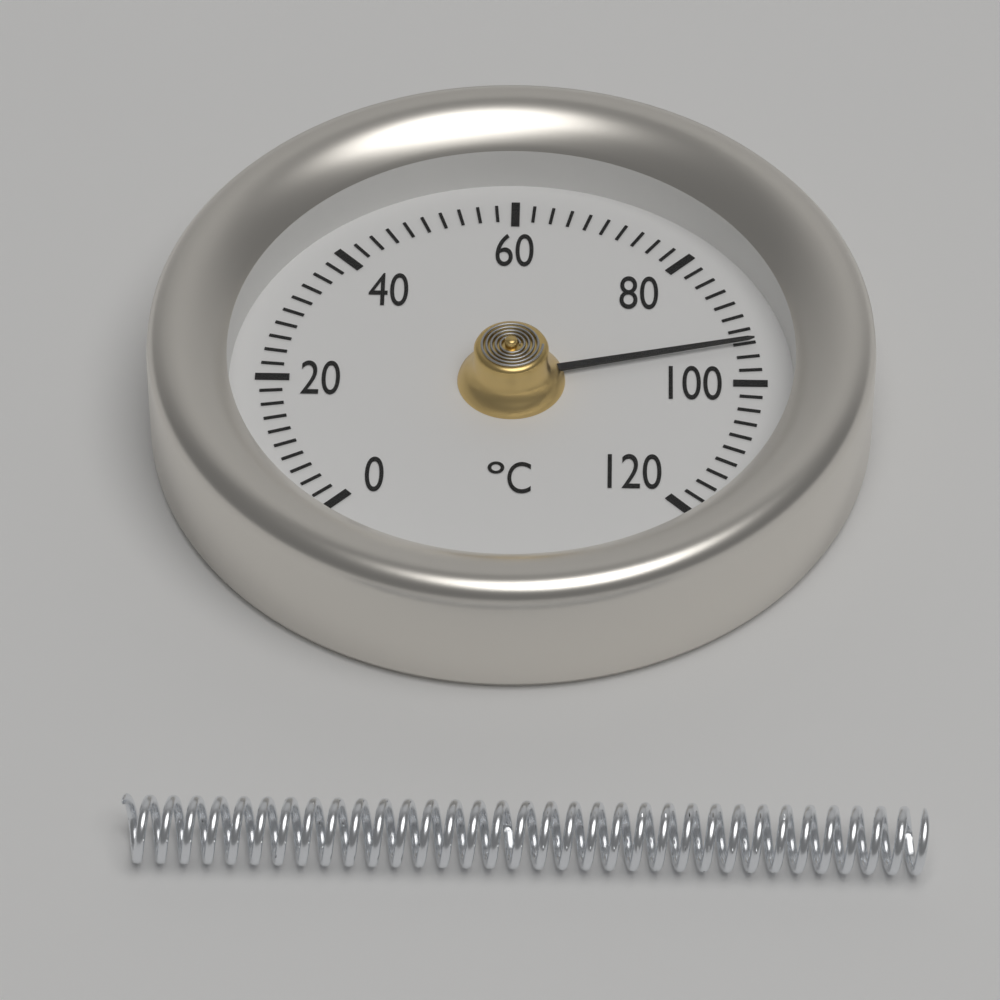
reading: 94 °C
